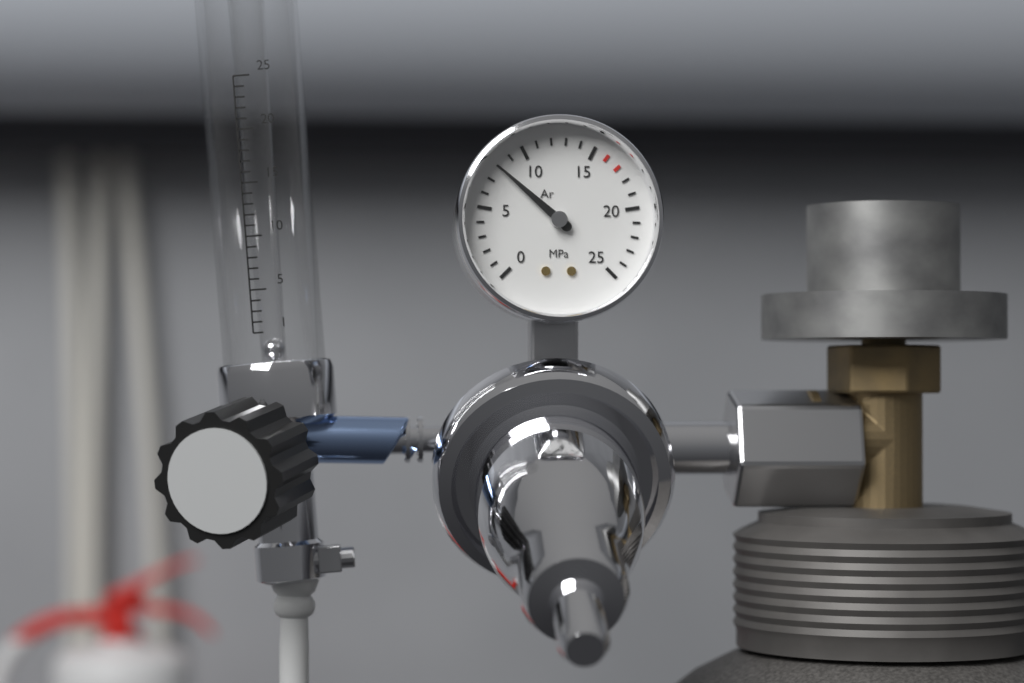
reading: 8 MPa
